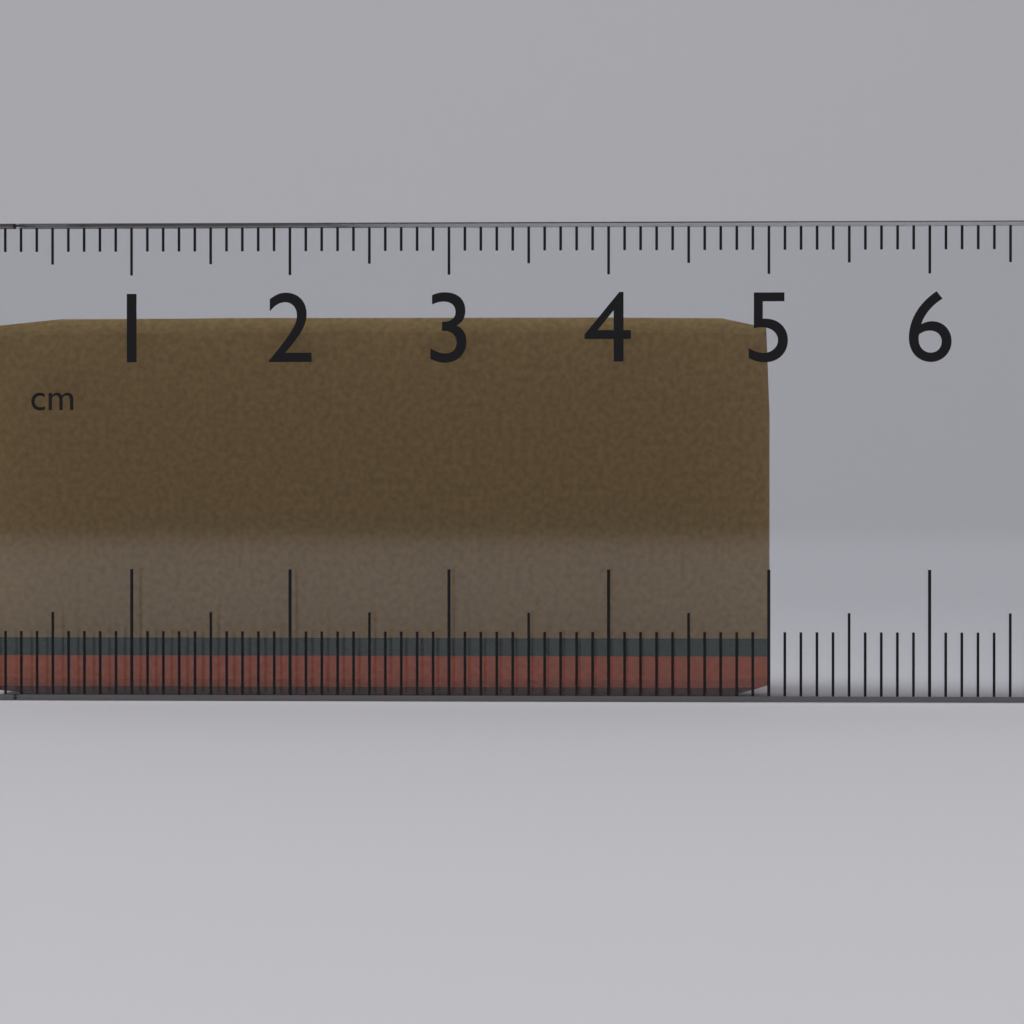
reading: 5.0 cm
